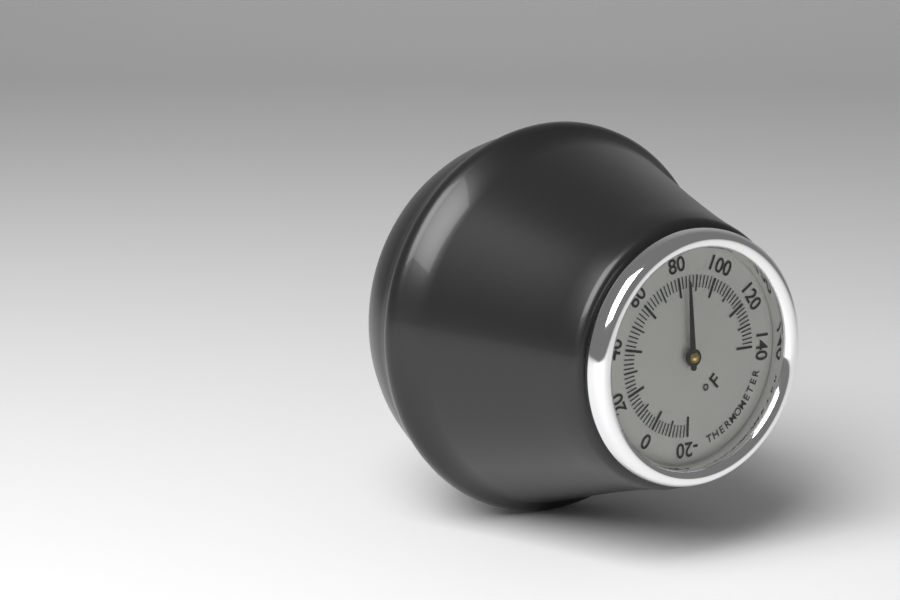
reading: 84 °F
